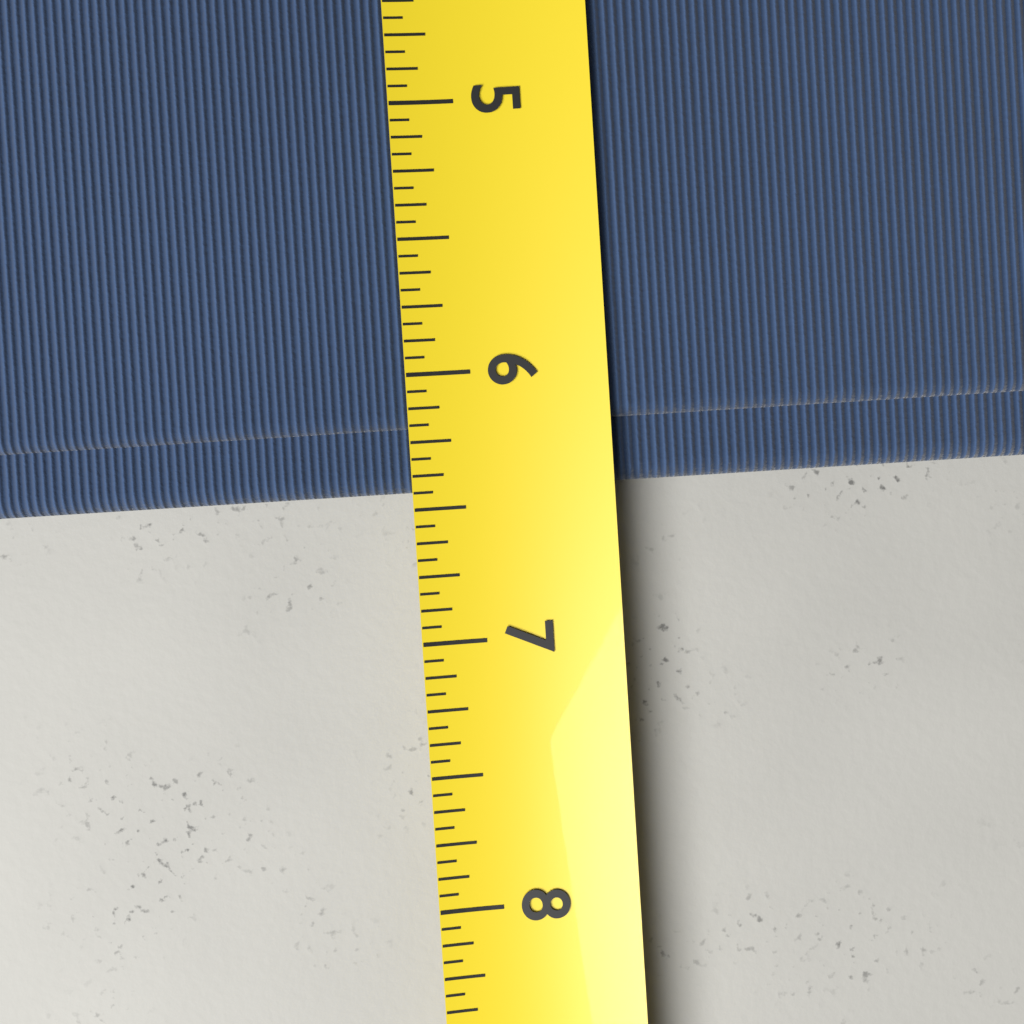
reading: 6.4375 (no unit)
